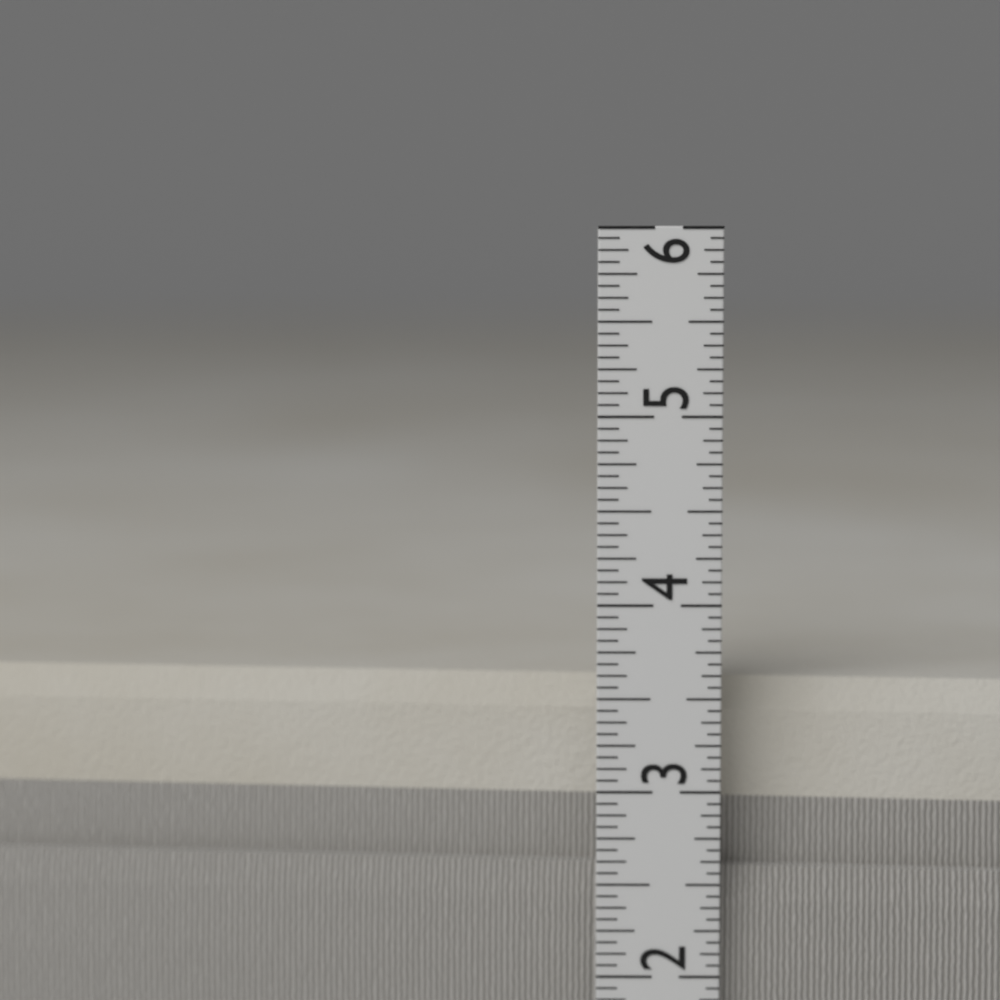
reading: 3.5625 in
